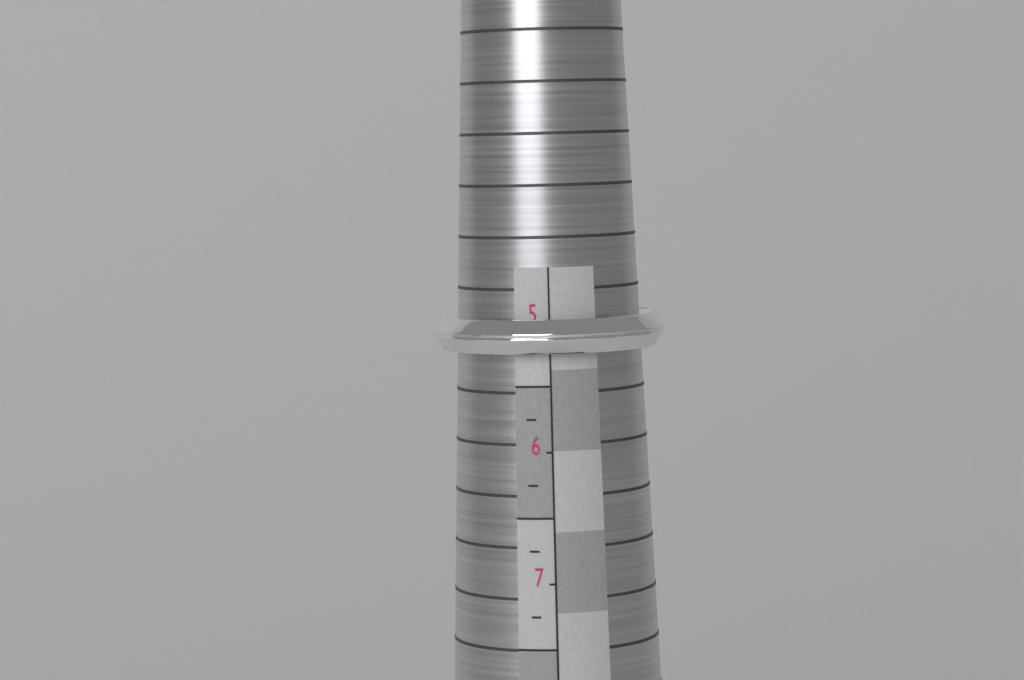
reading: 5.25 (no unit)
